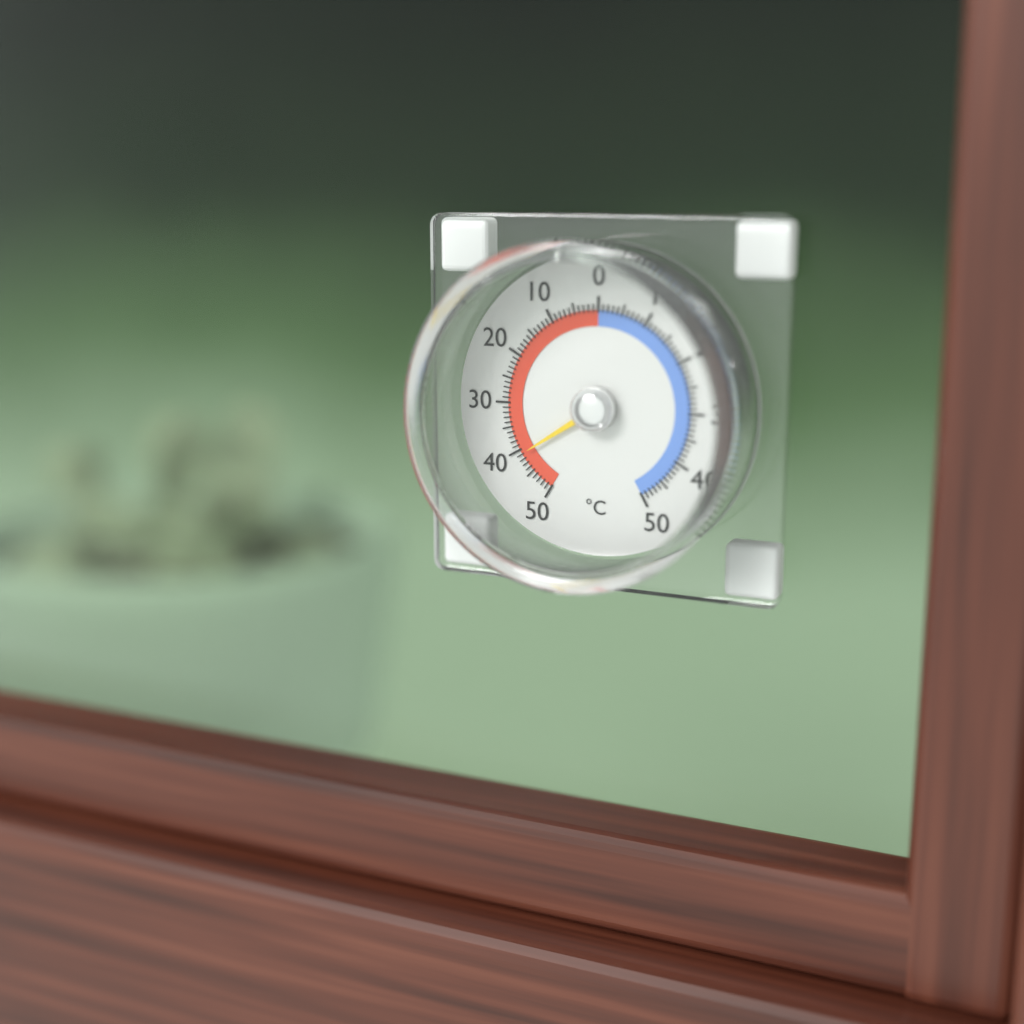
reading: 41 °C
